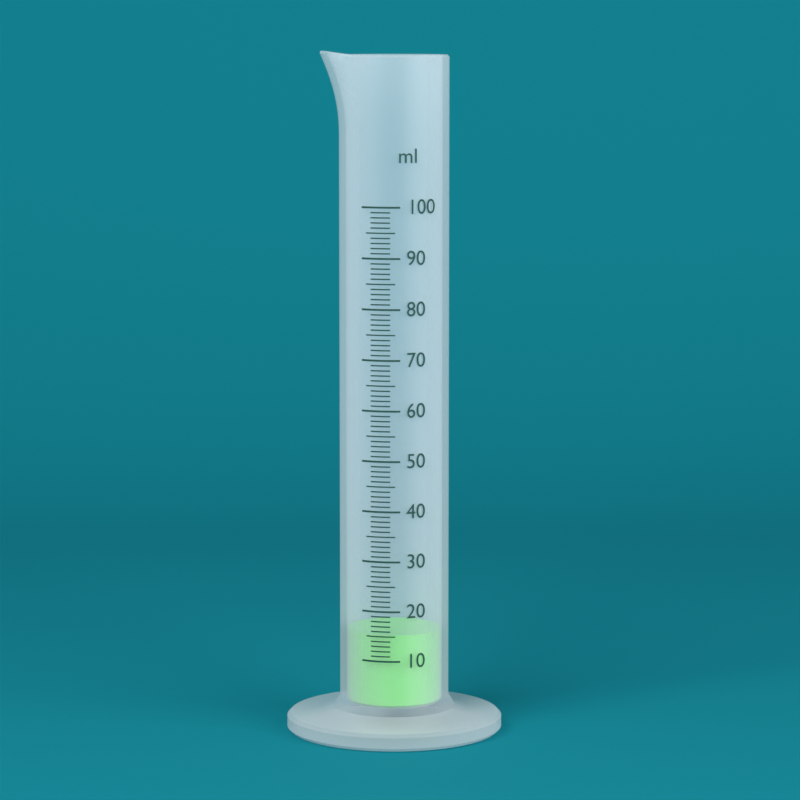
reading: 15 ml
